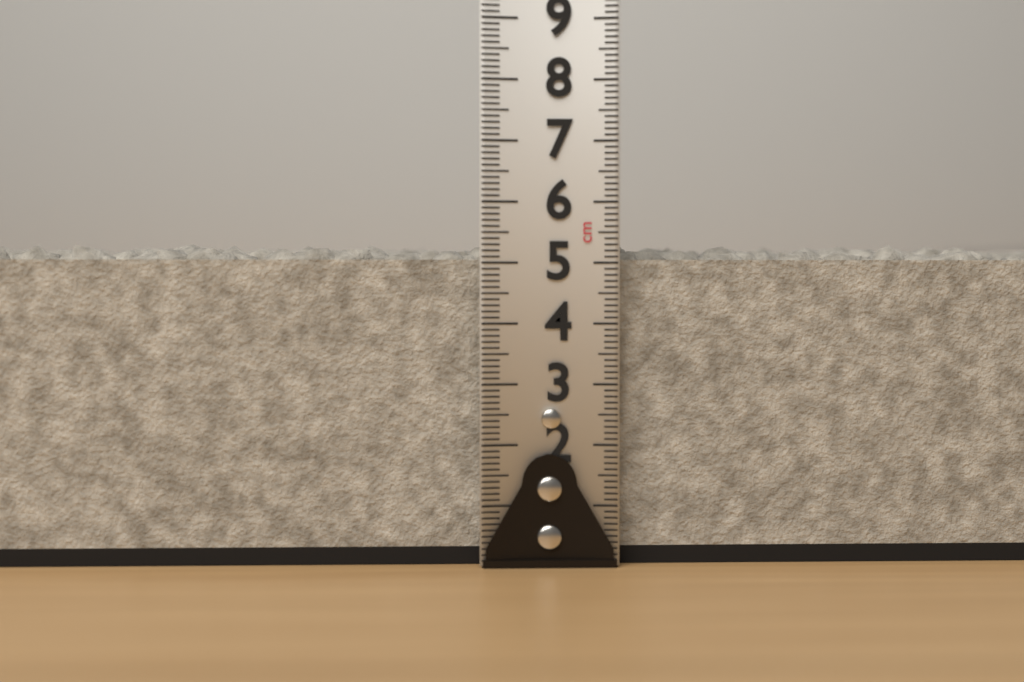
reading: 5.4 cm
